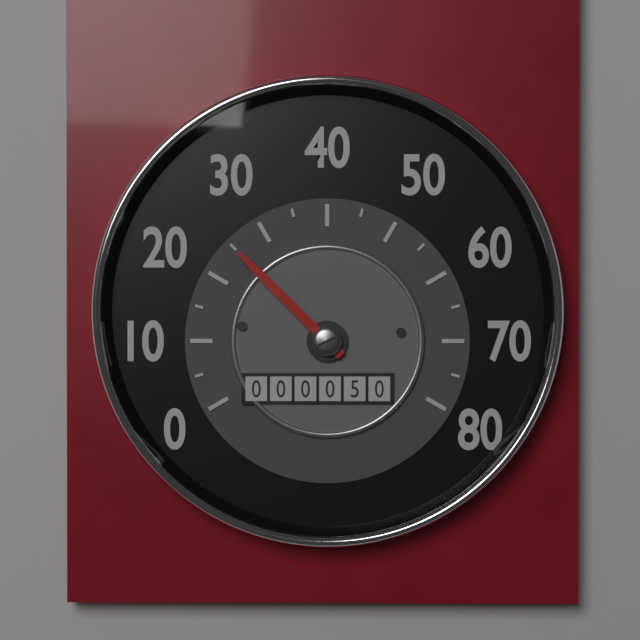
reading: 25 (no unit)
